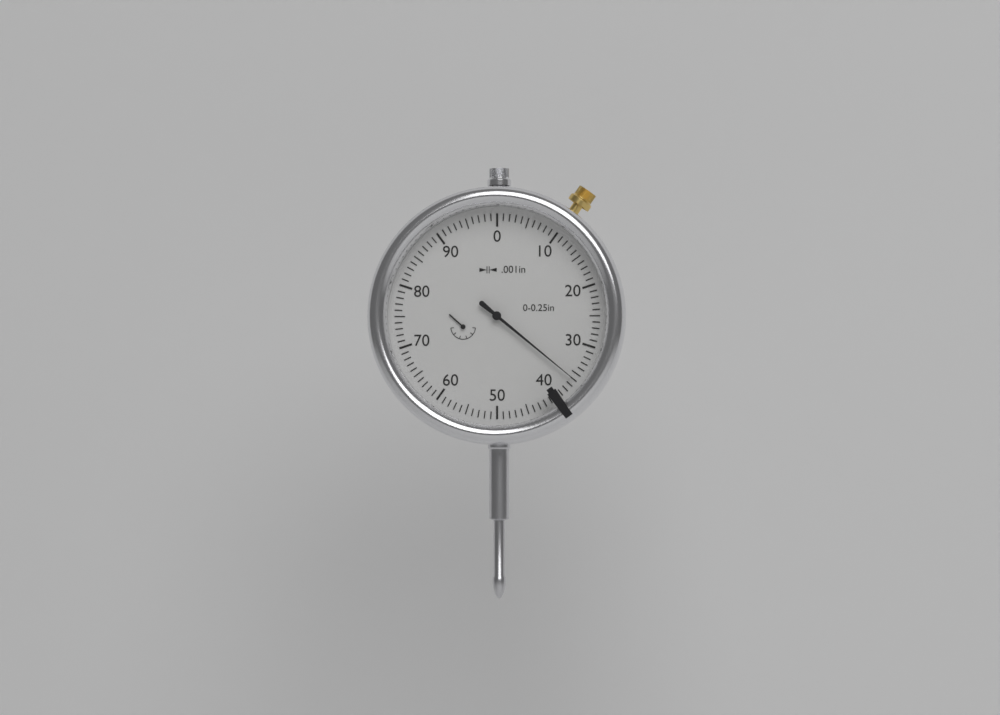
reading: 0.036 in
